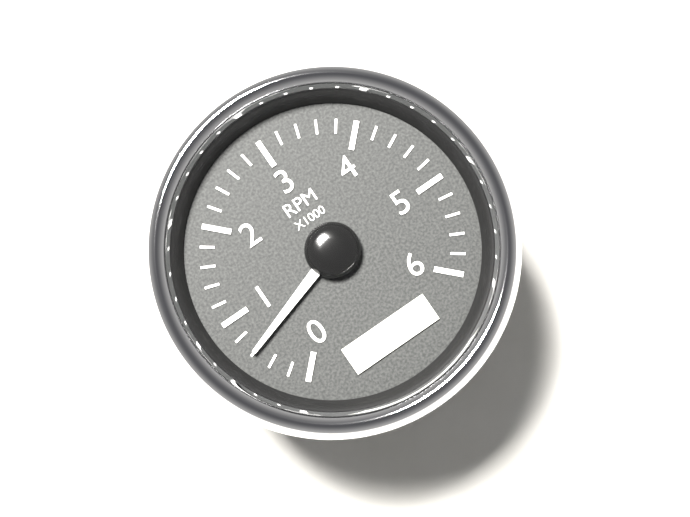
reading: 600 RPM
